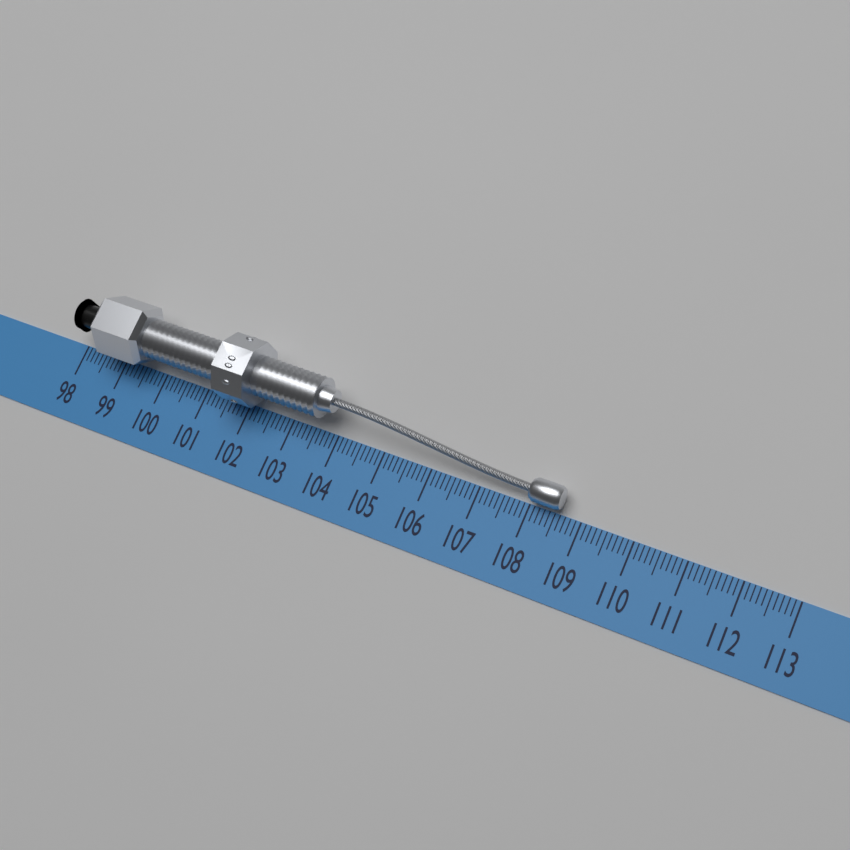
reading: 108.6 (no unit)
